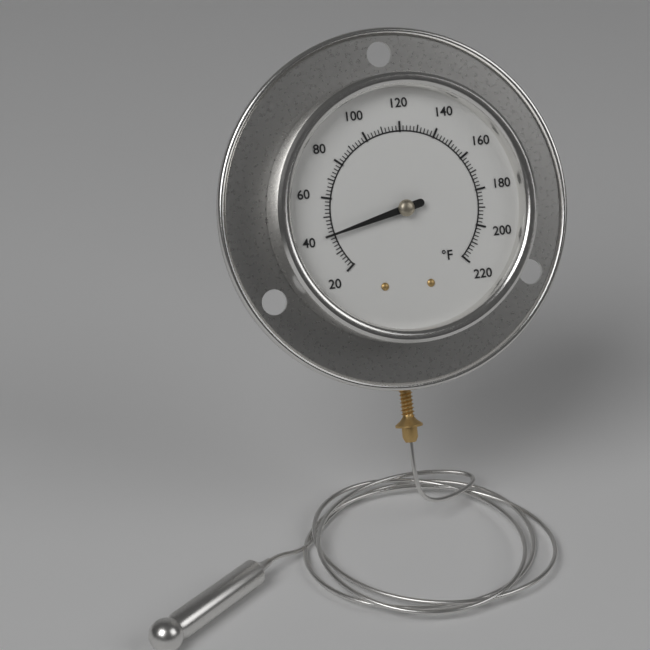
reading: 40 °F
